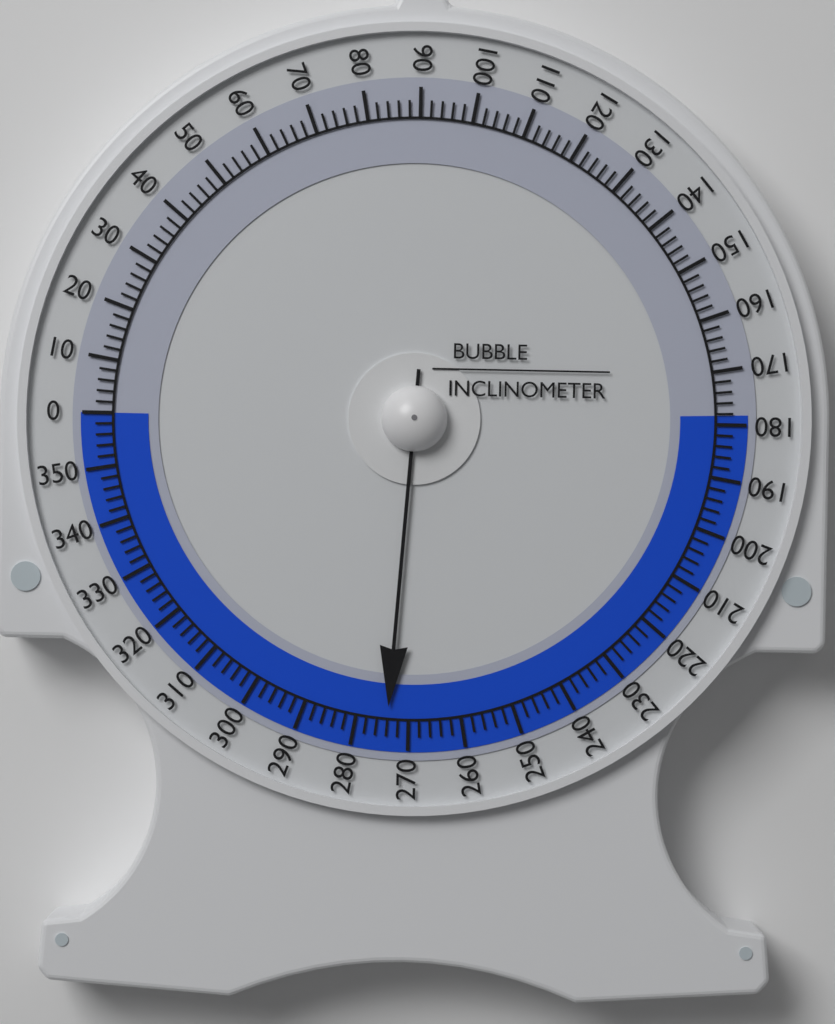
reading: 274 (no unit)
